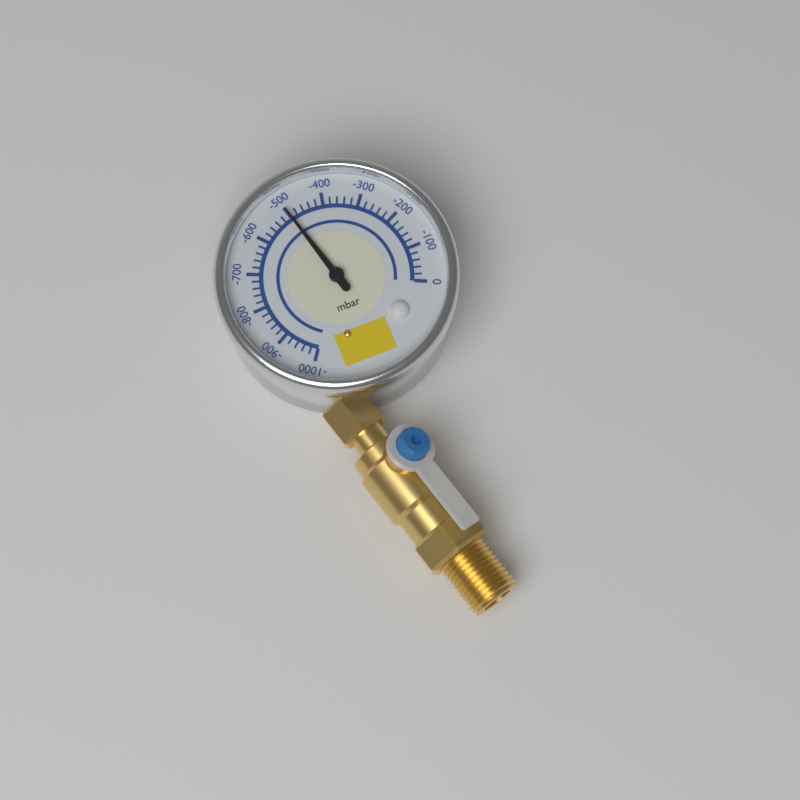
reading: -500 mbar
